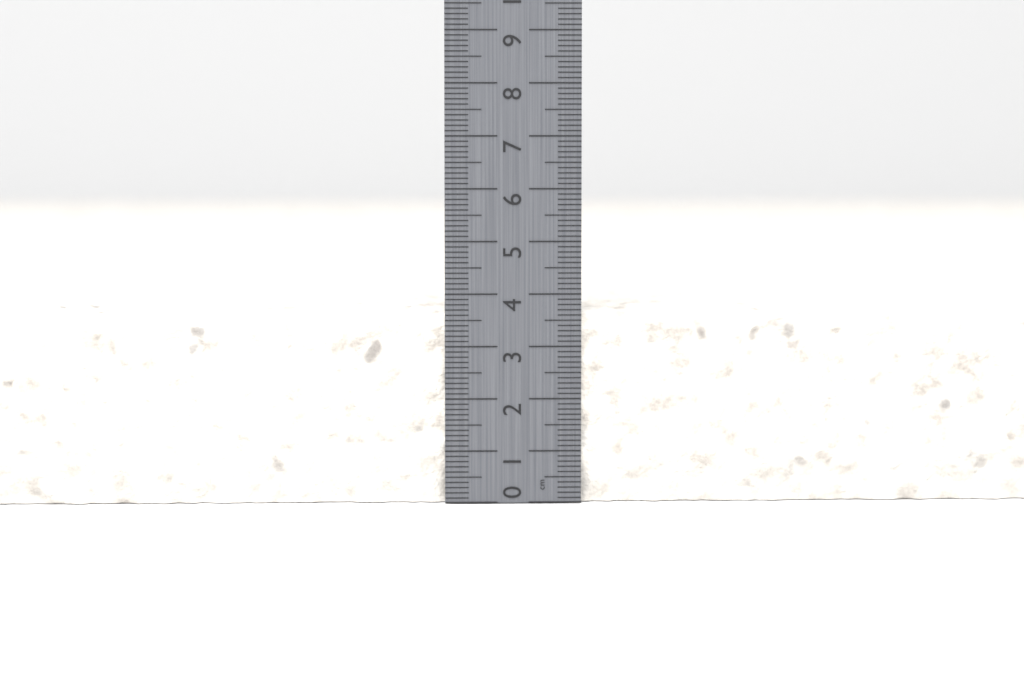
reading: 3.7 cm
